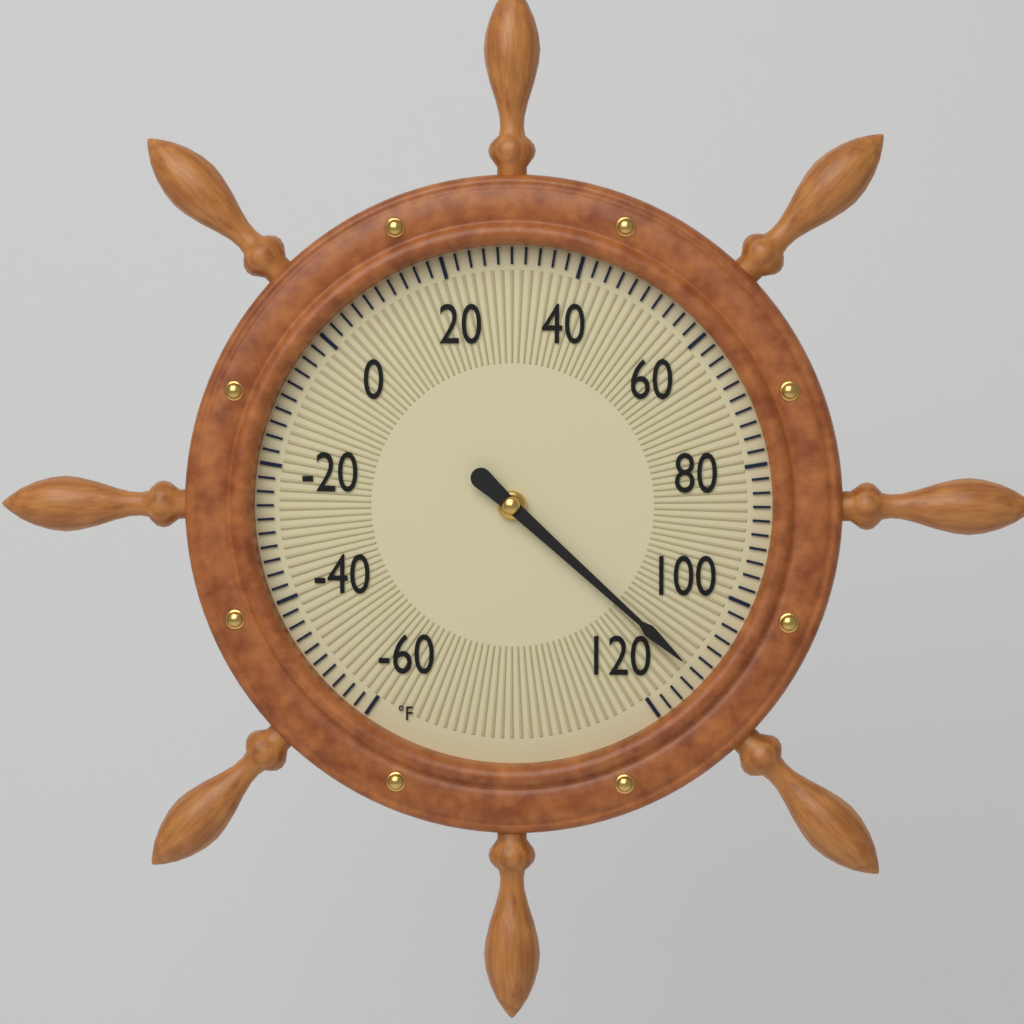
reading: 112 °F
